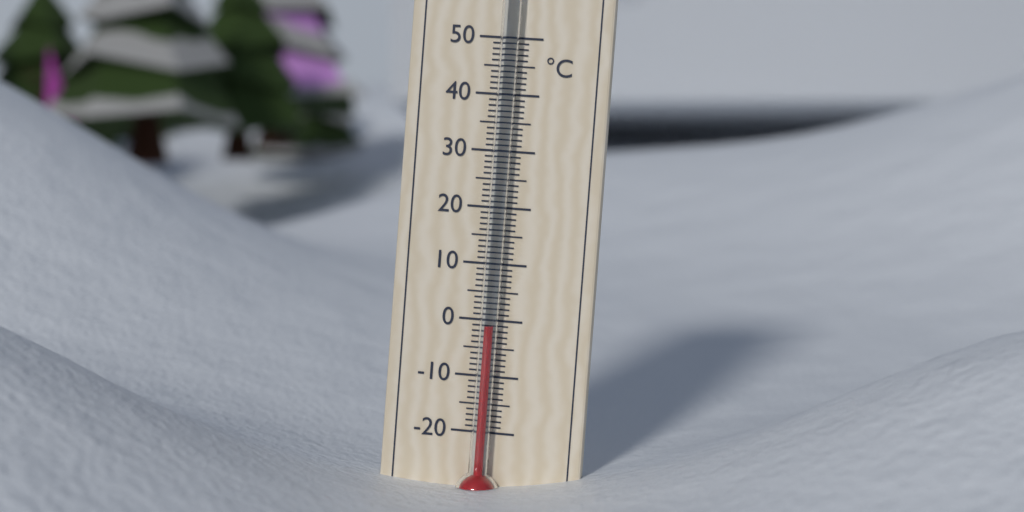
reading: -1 °C
